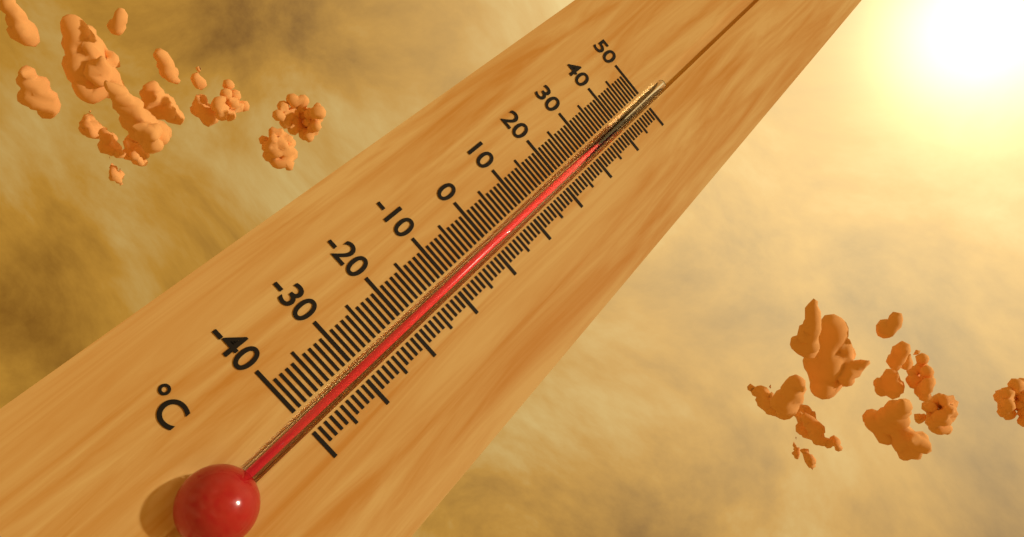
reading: 40 °C
